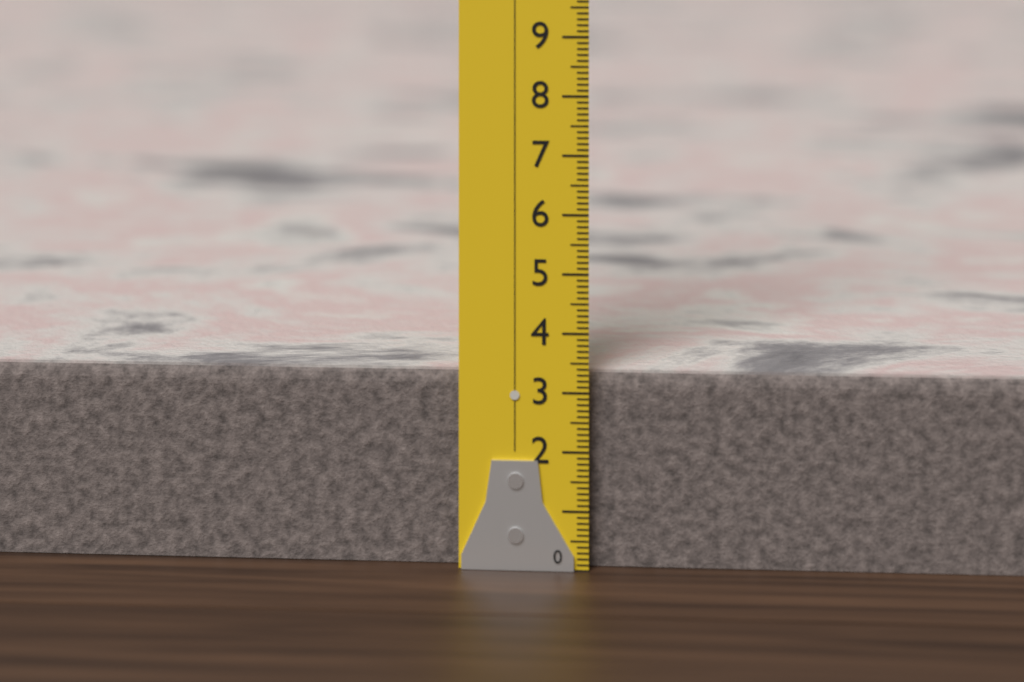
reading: 3.3 (no unit)
